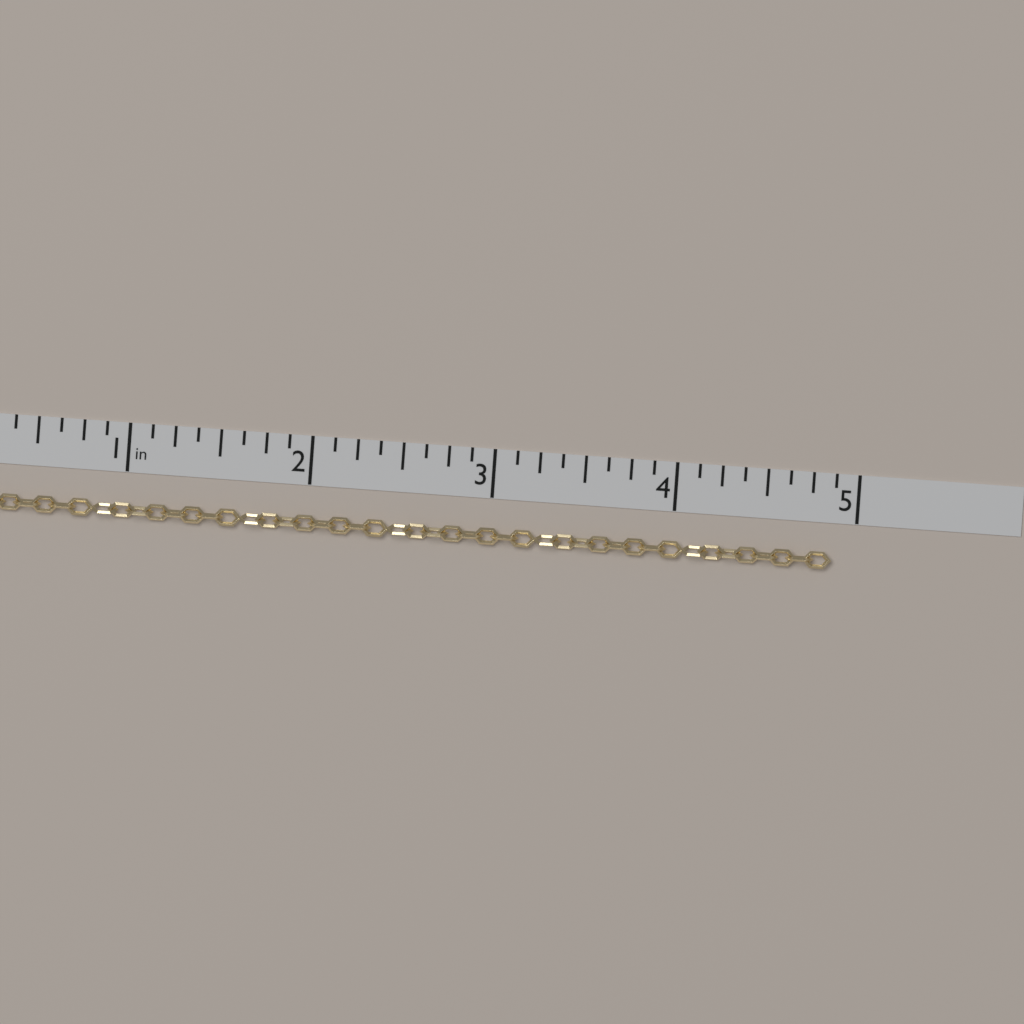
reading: 4.875 in
